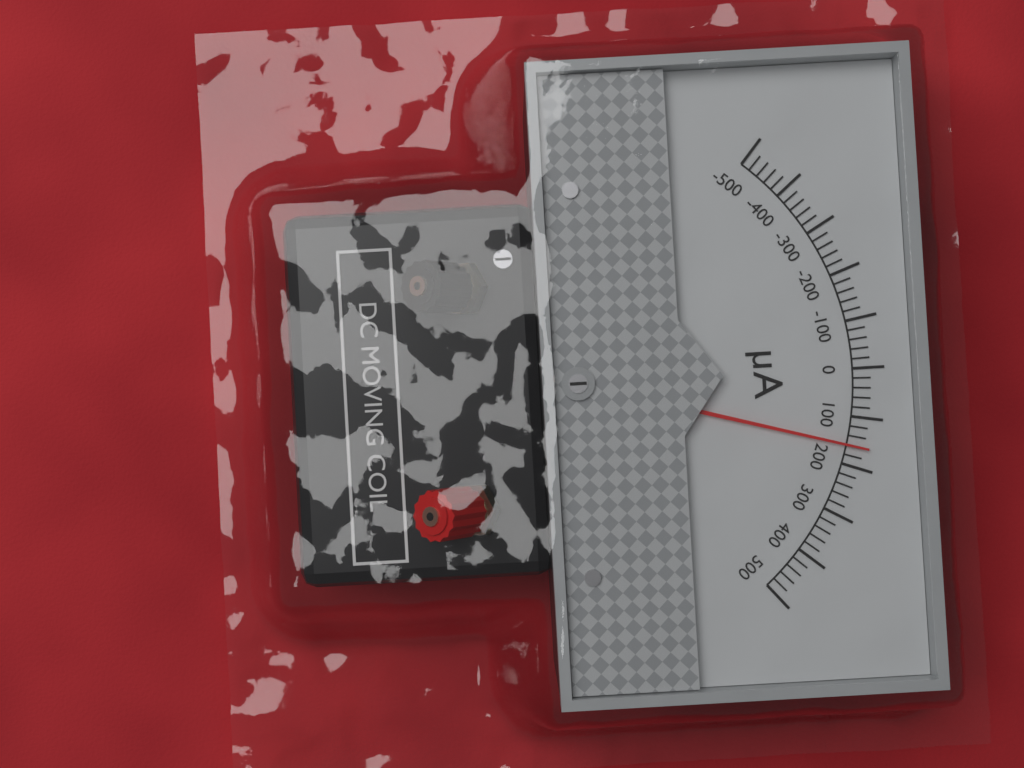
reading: 160 µA
